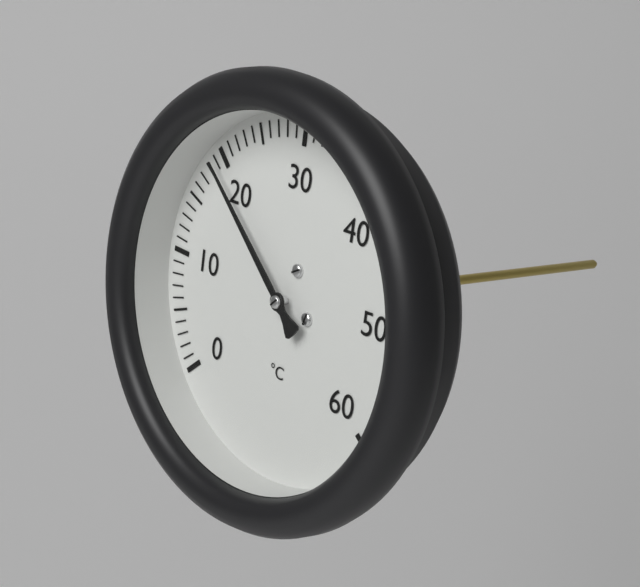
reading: 19 °C
